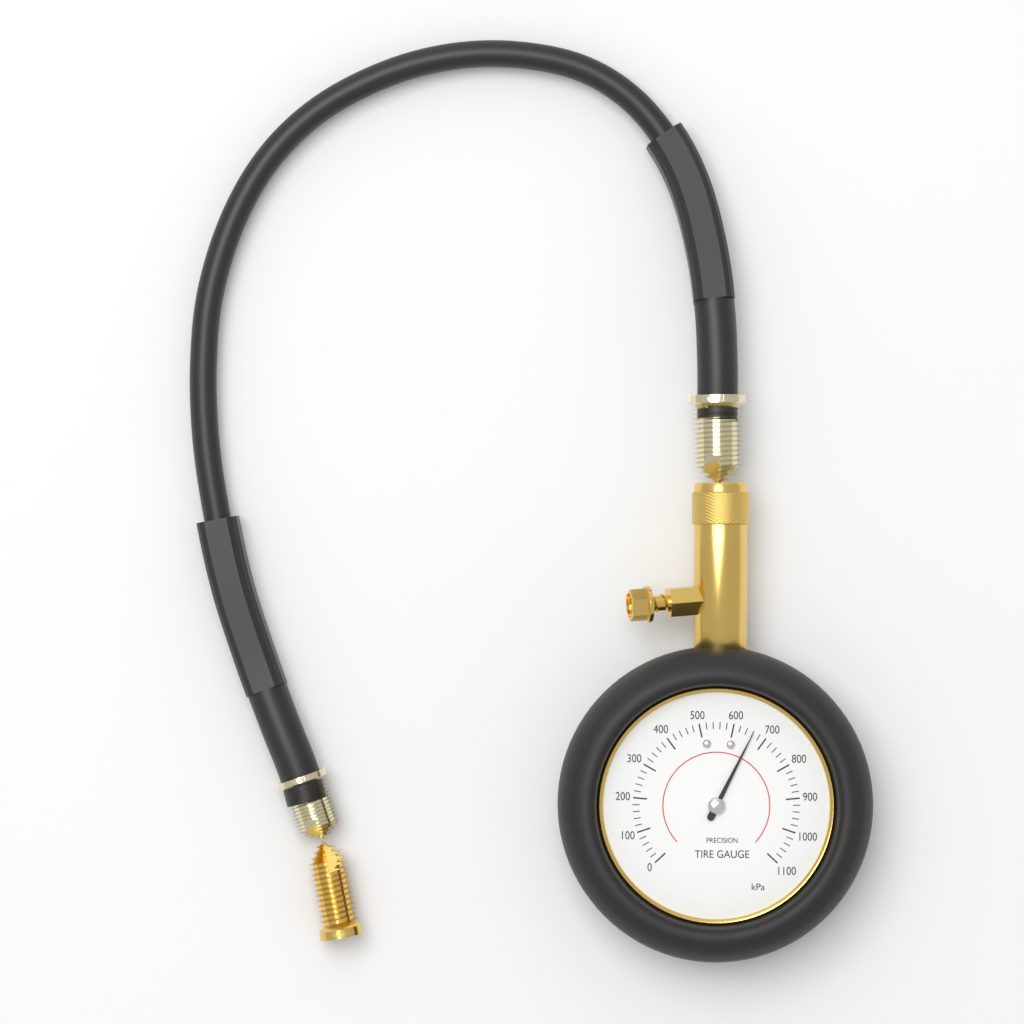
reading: 660 kPa
